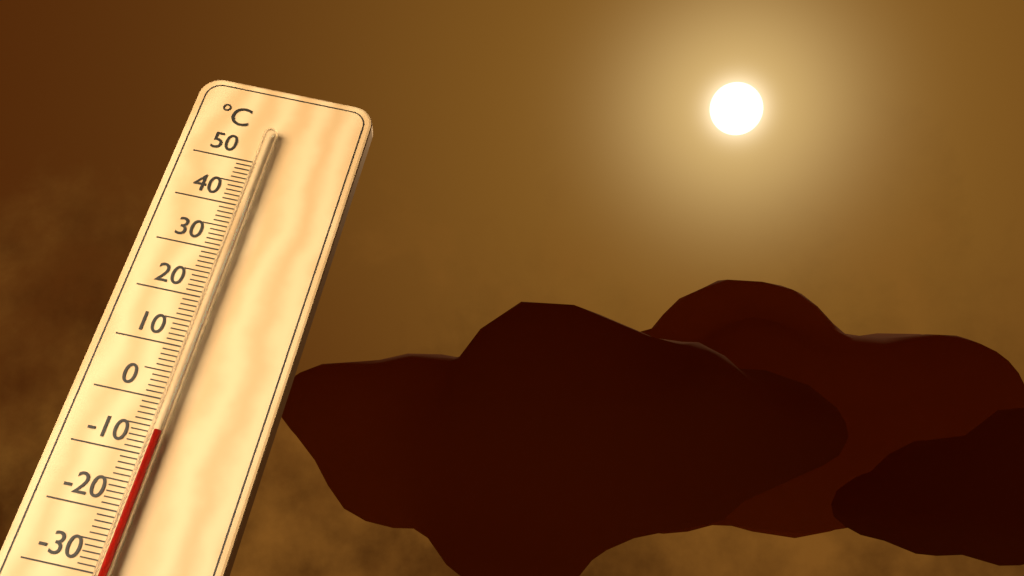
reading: -6 °C
